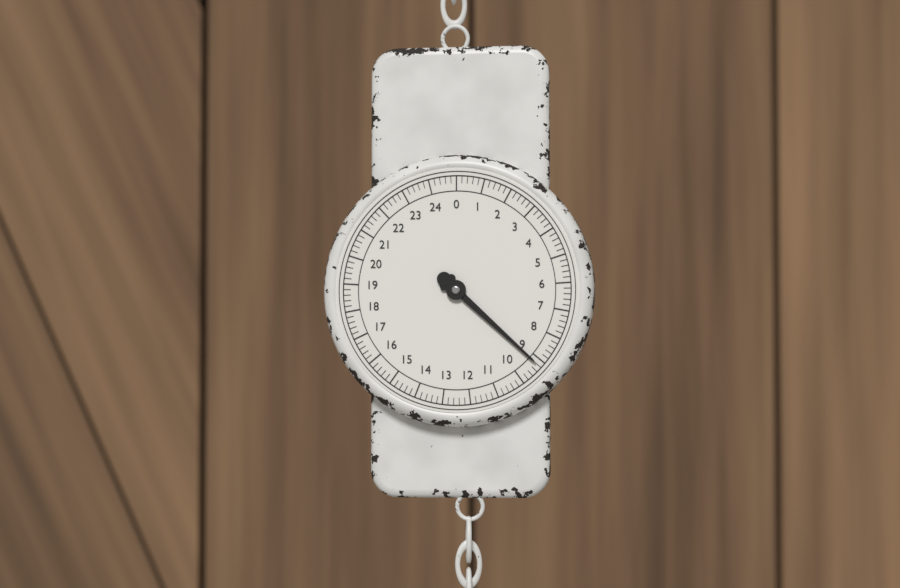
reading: 9.2 (no unit)
